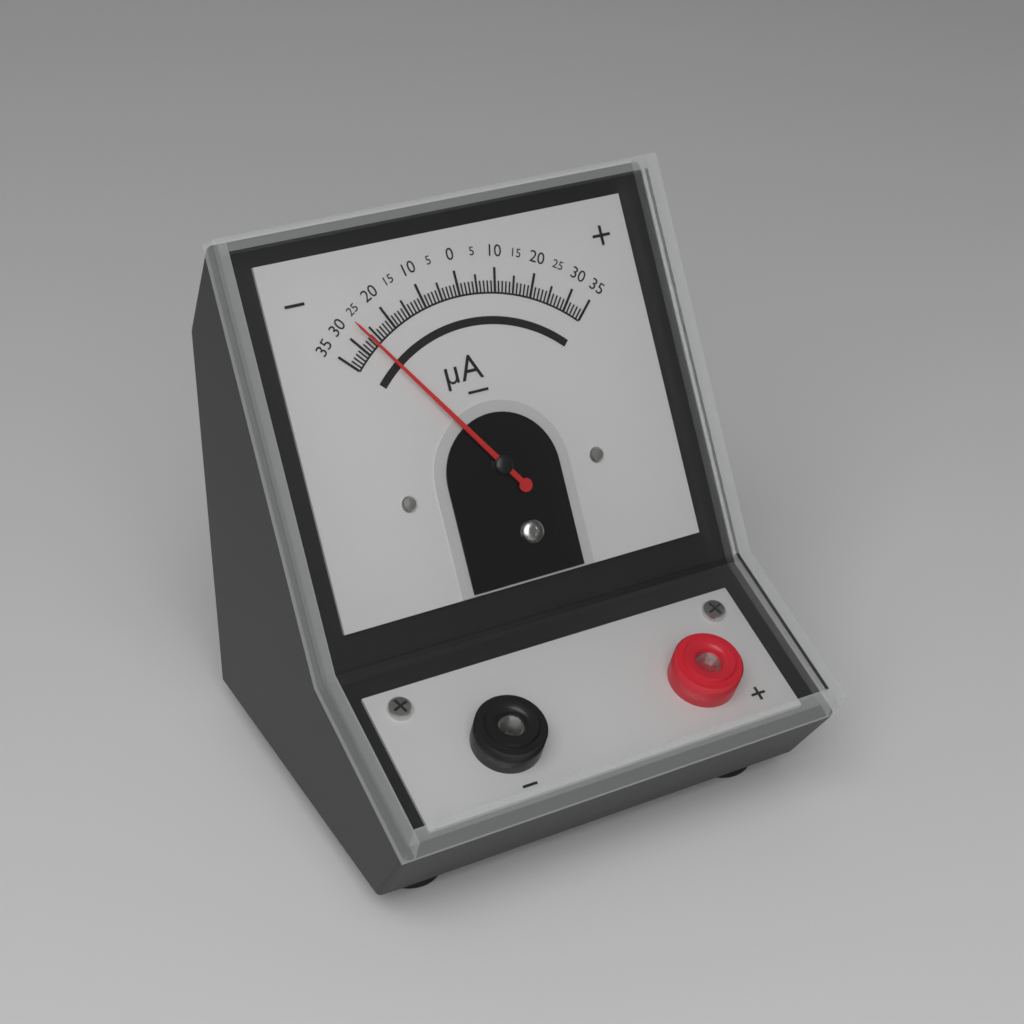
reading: -27 µA
